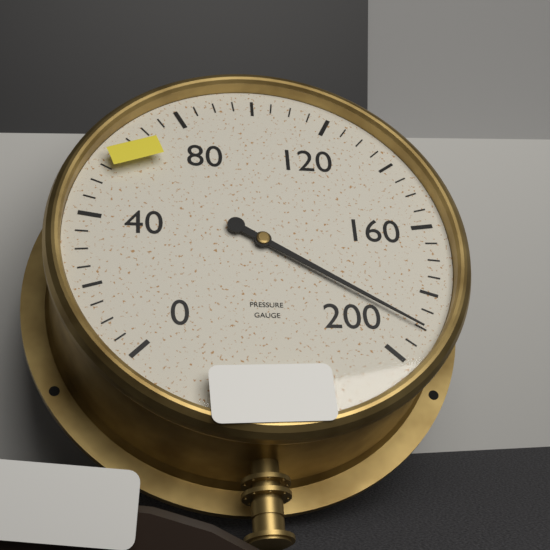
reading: 190 (no unit)
